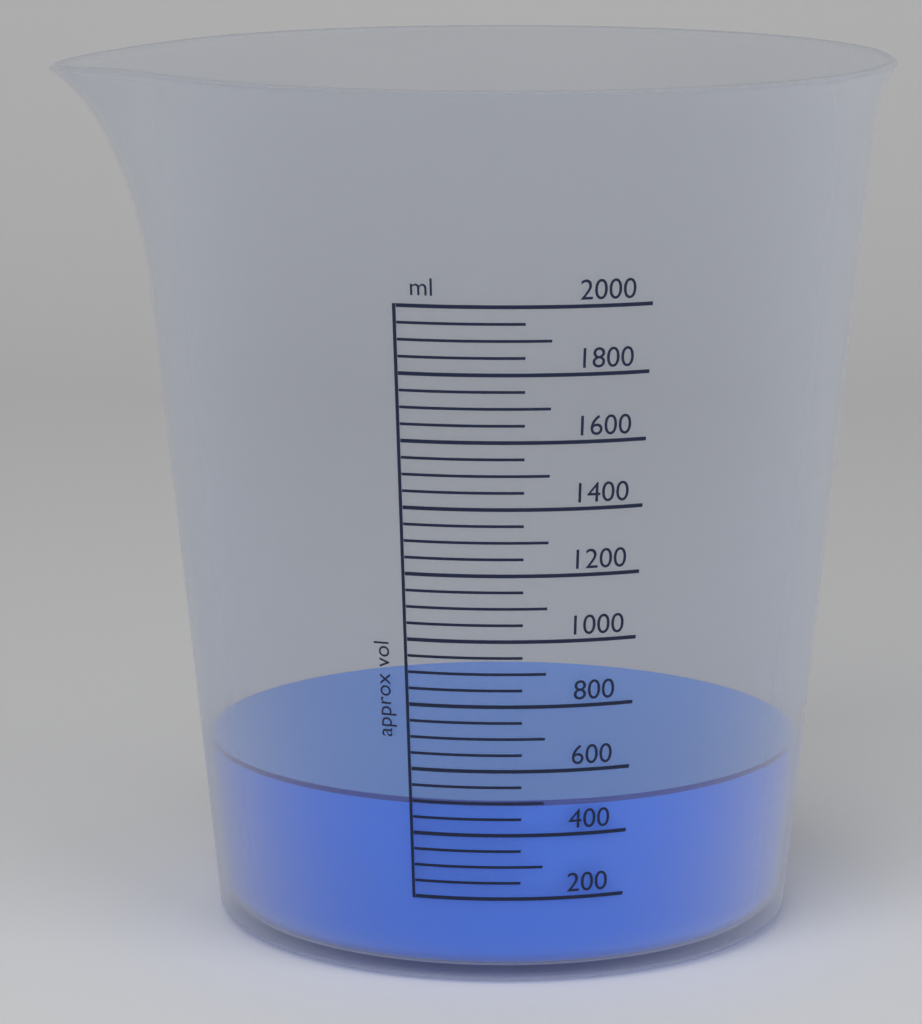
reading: 500 ml
